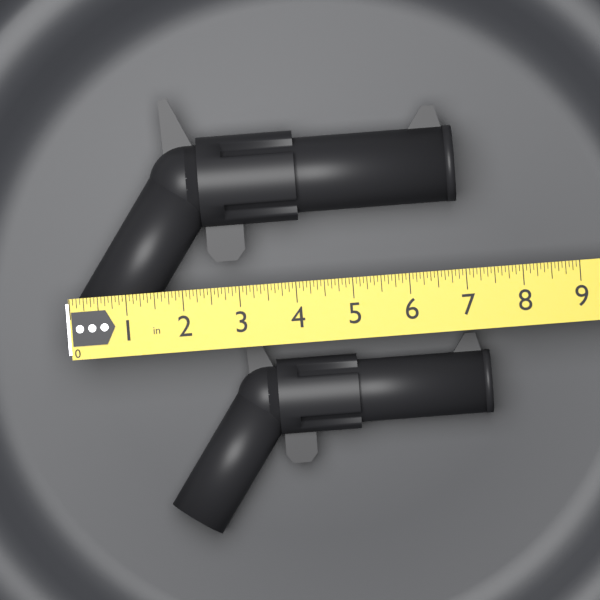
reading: 6.9375 in
